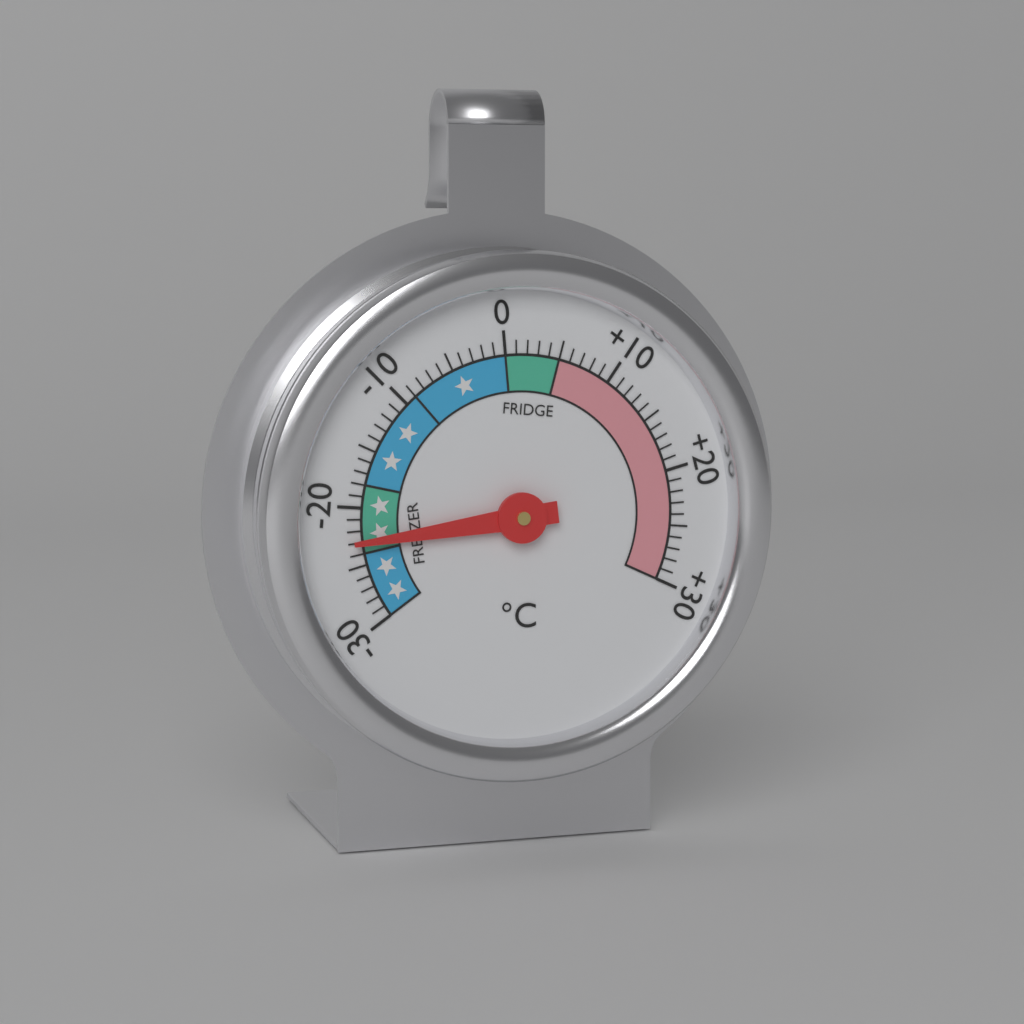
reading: -23 °C
